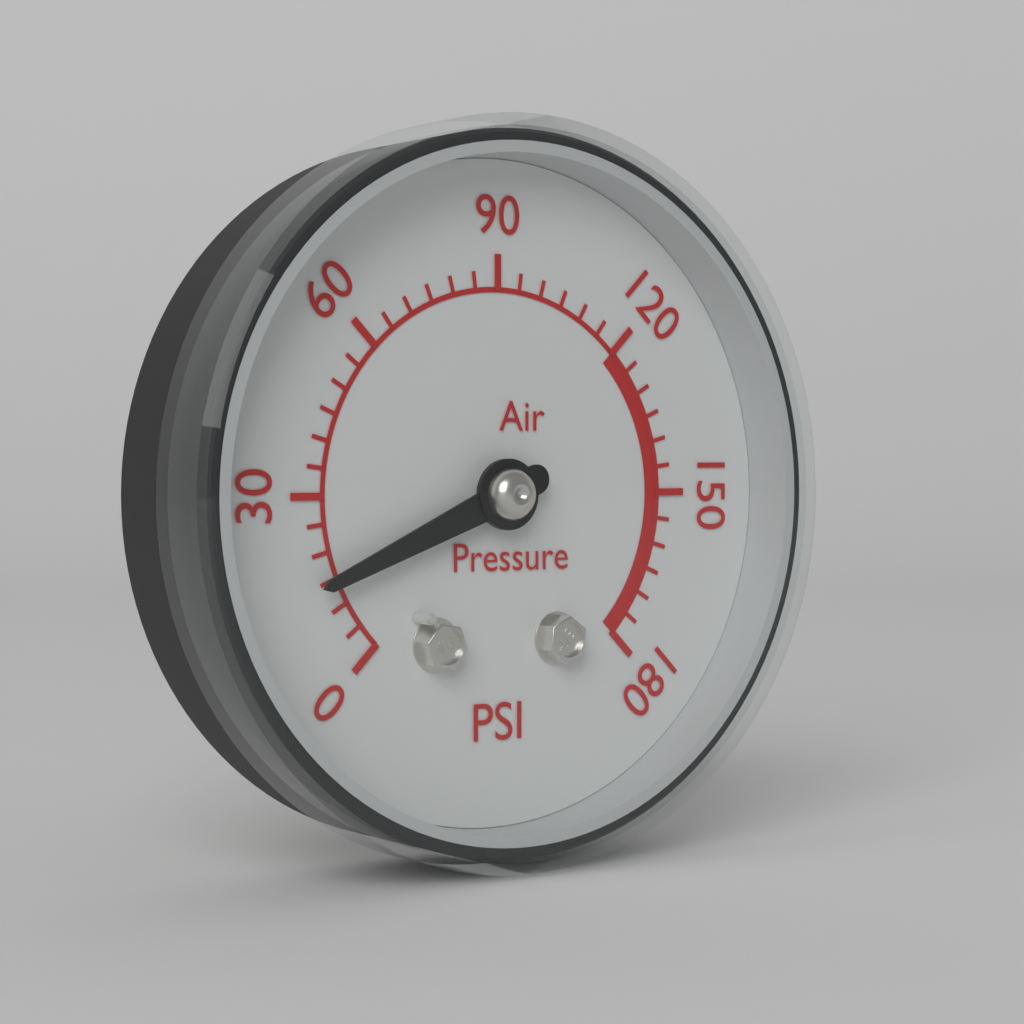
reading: 15 psi
